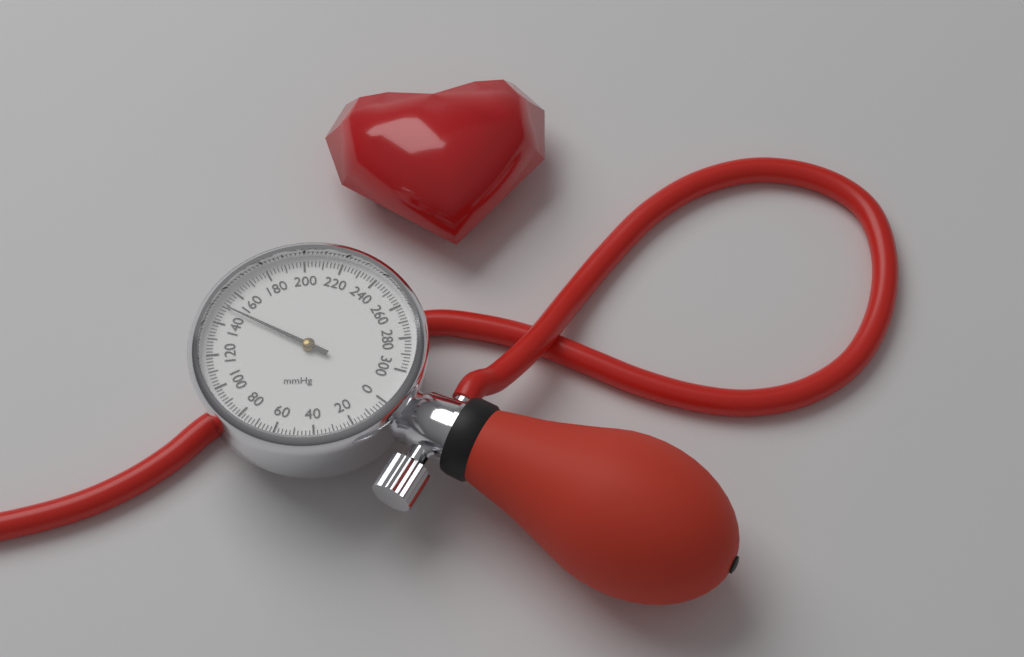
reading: 150 mmHg
